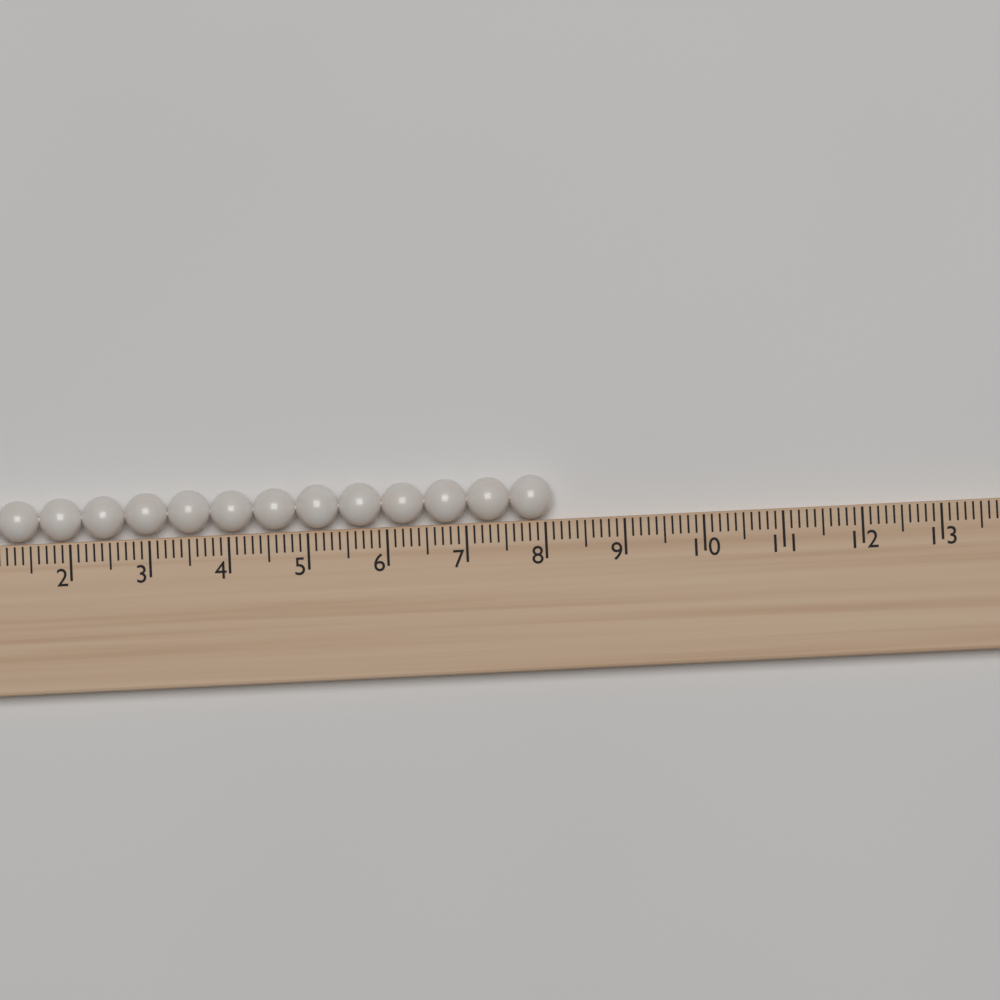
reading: 8.1 (no unit)
